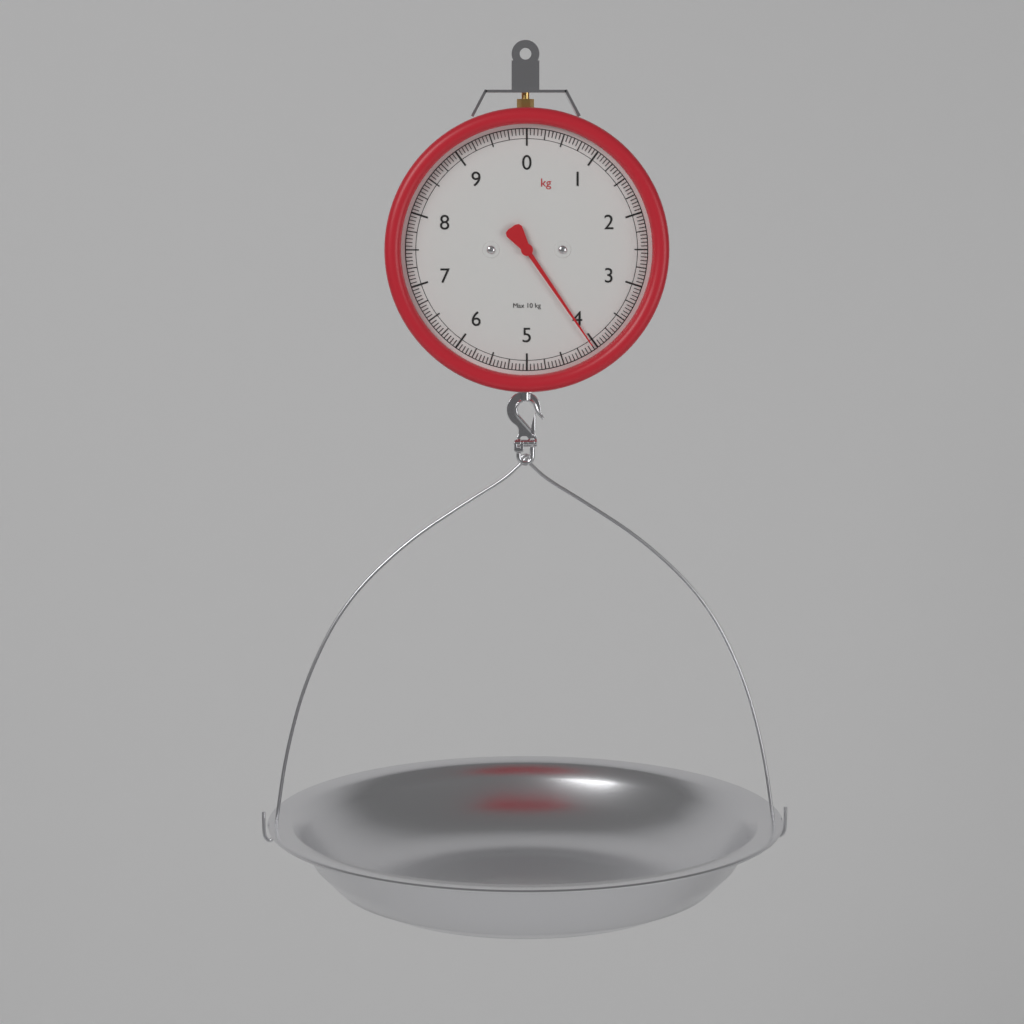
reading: 4.05 kg
